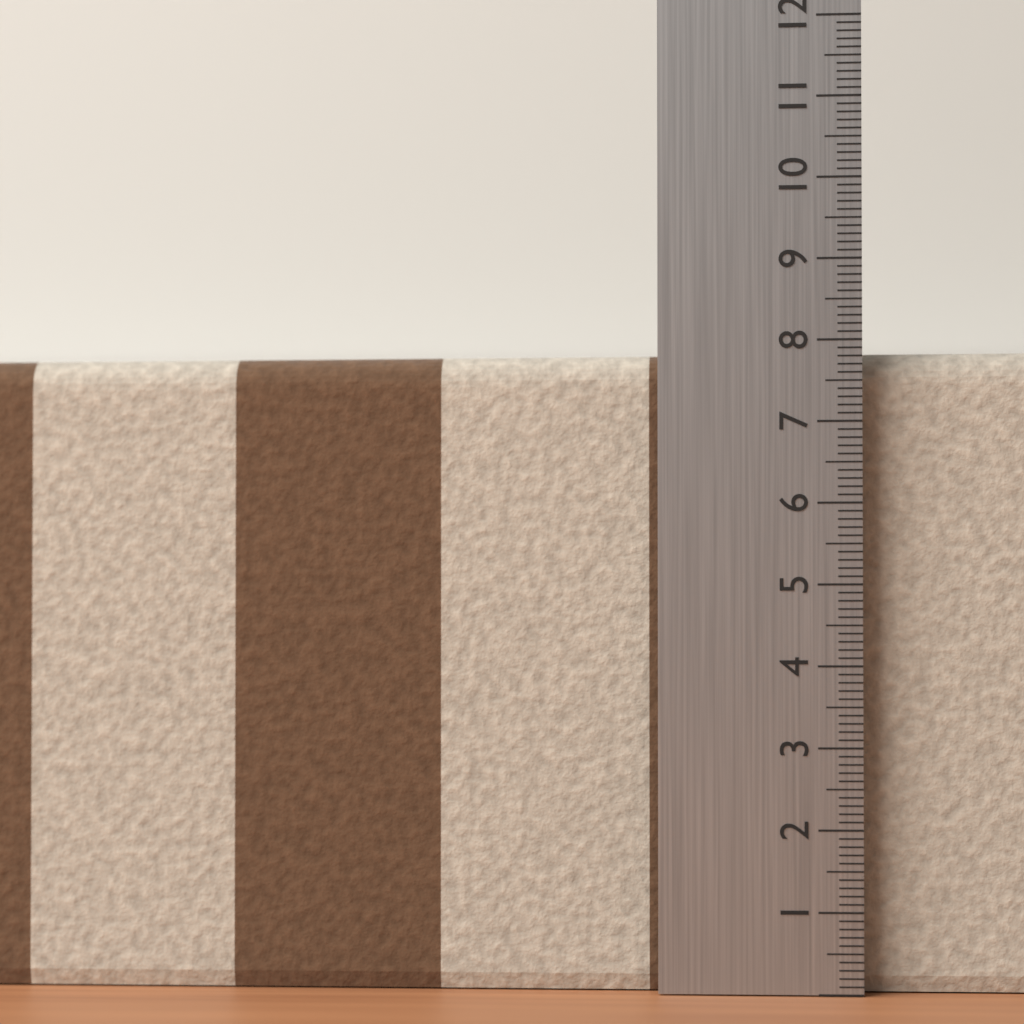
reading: 7.9 (no unit)
